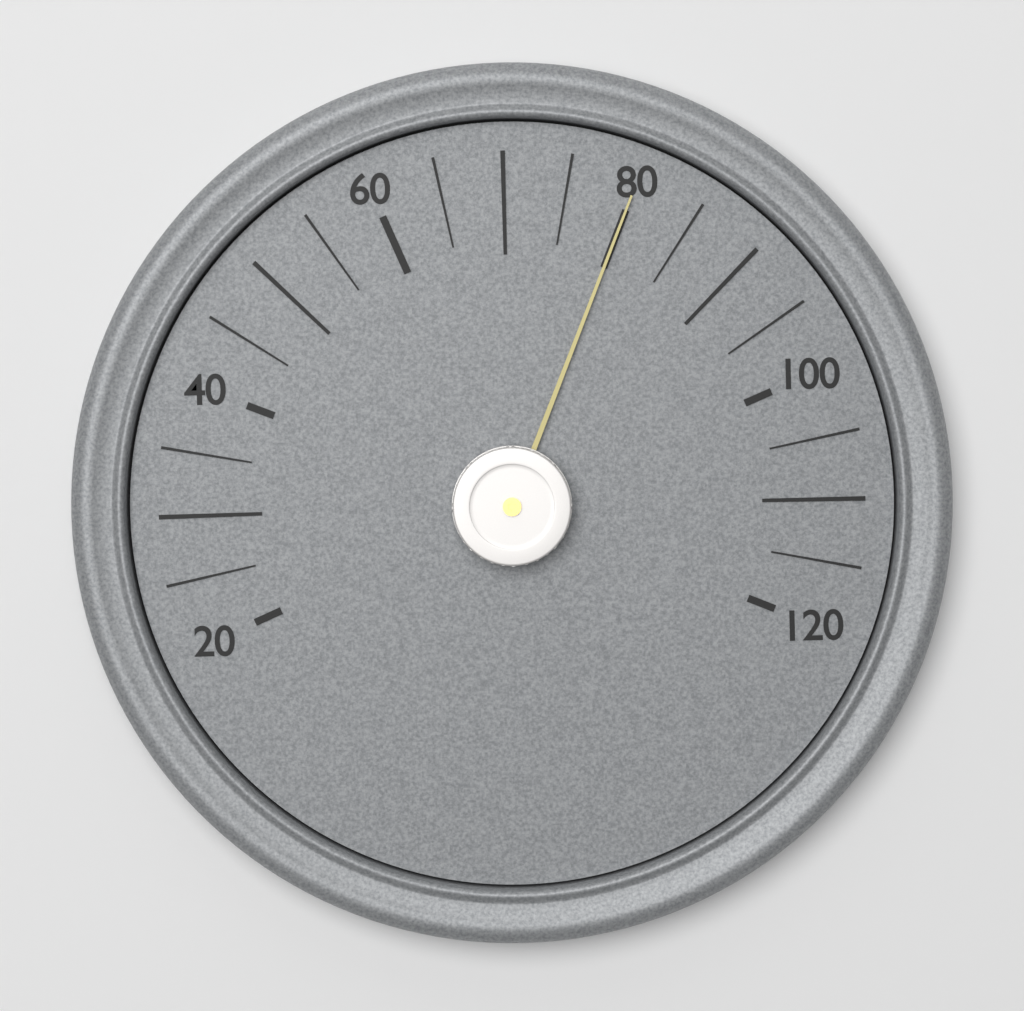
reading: 80 (no unit)
